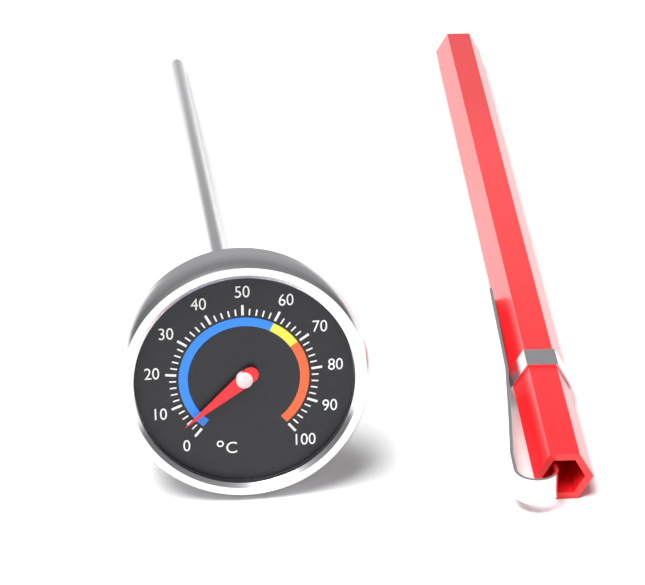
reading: 4 °C
